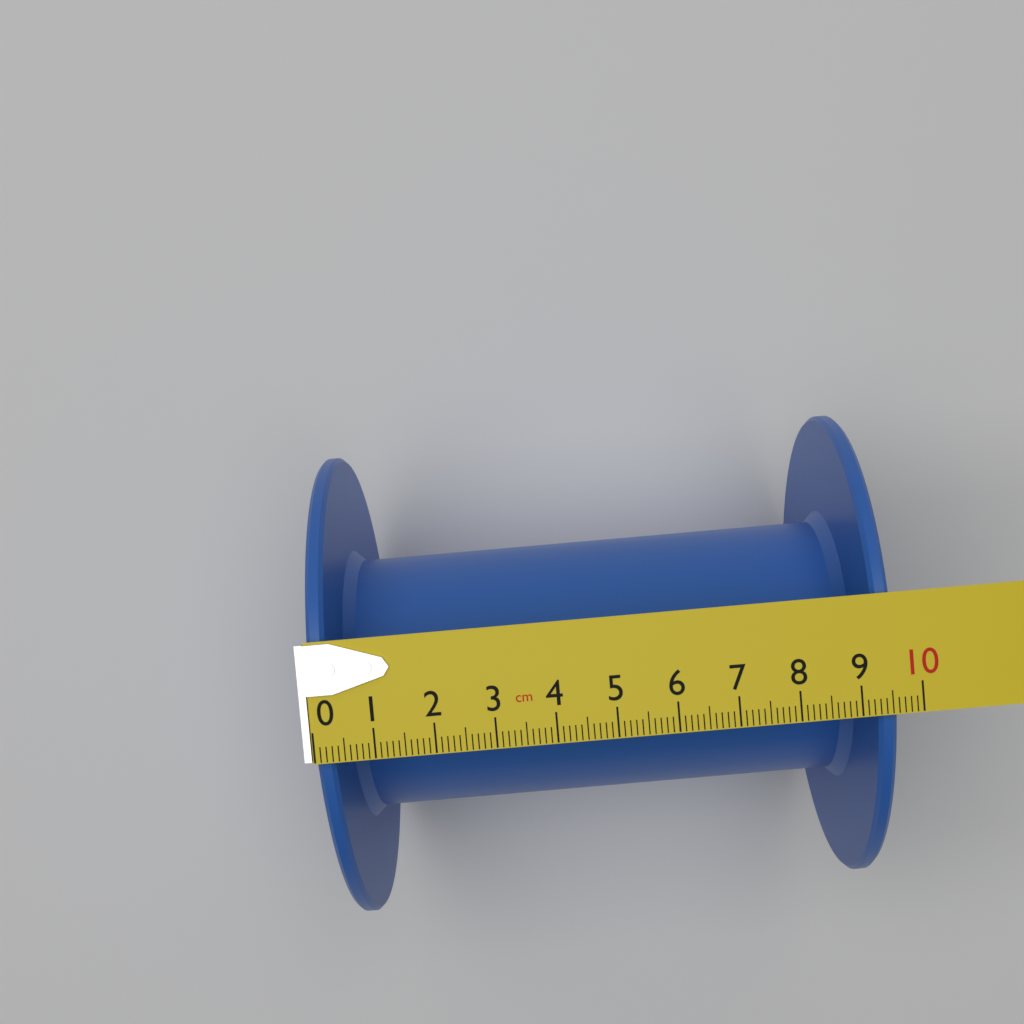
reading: 9.6 cm
